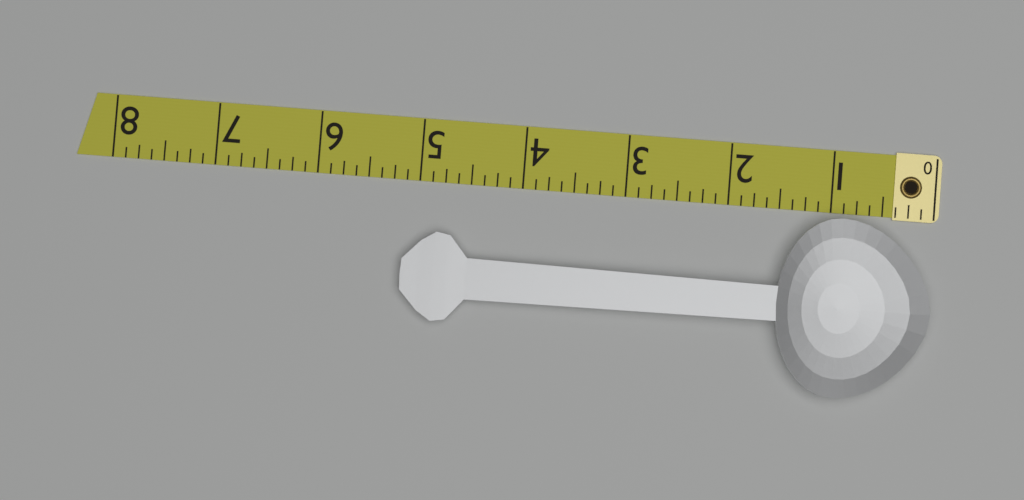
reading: 5.125 (no unit)
